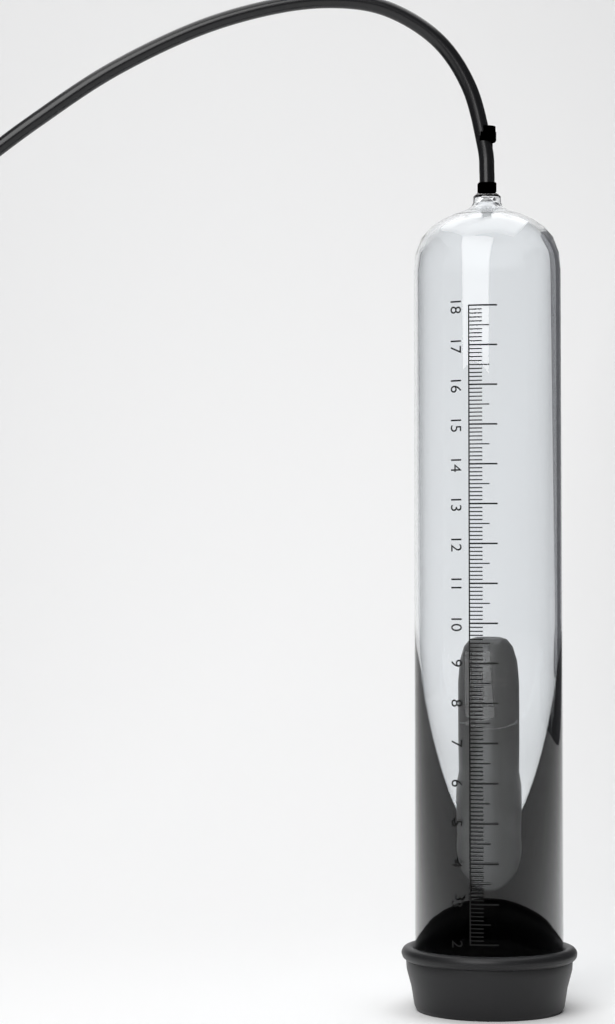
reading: 9.7 (no unit)
